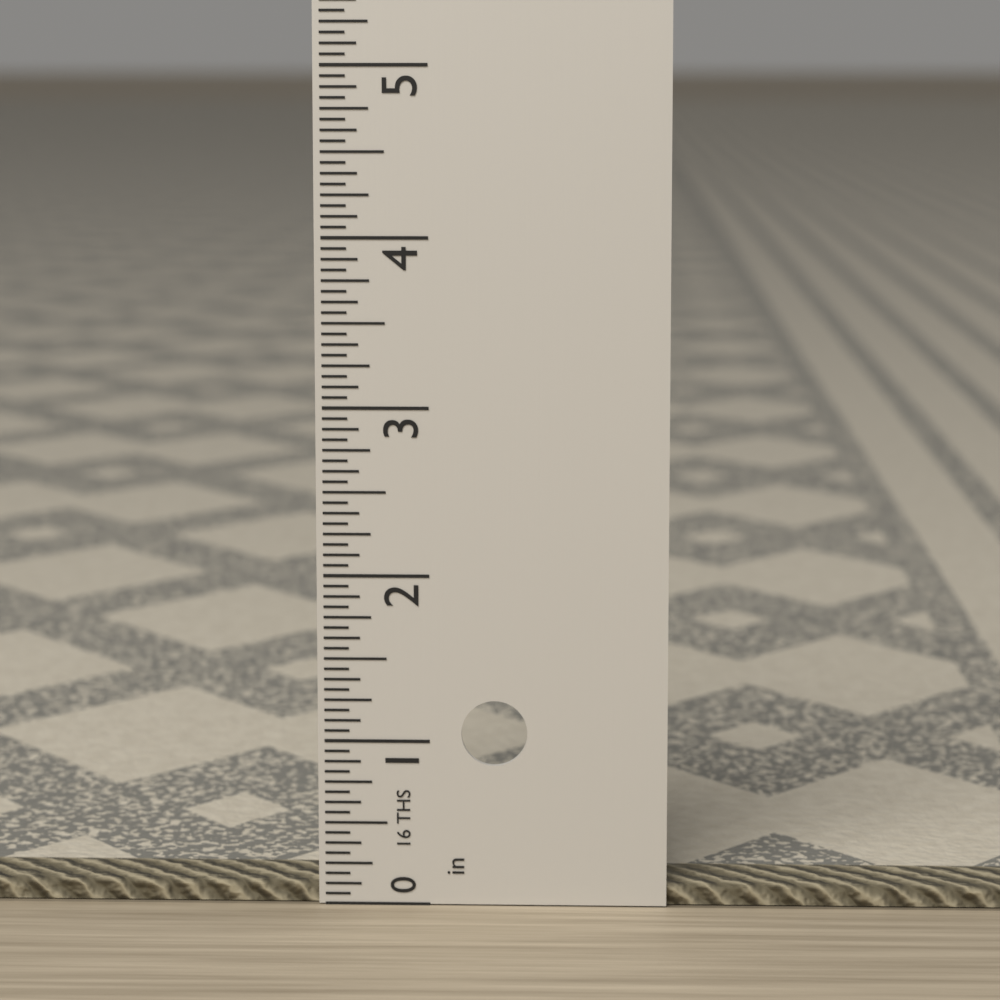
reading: 0.1250 in
